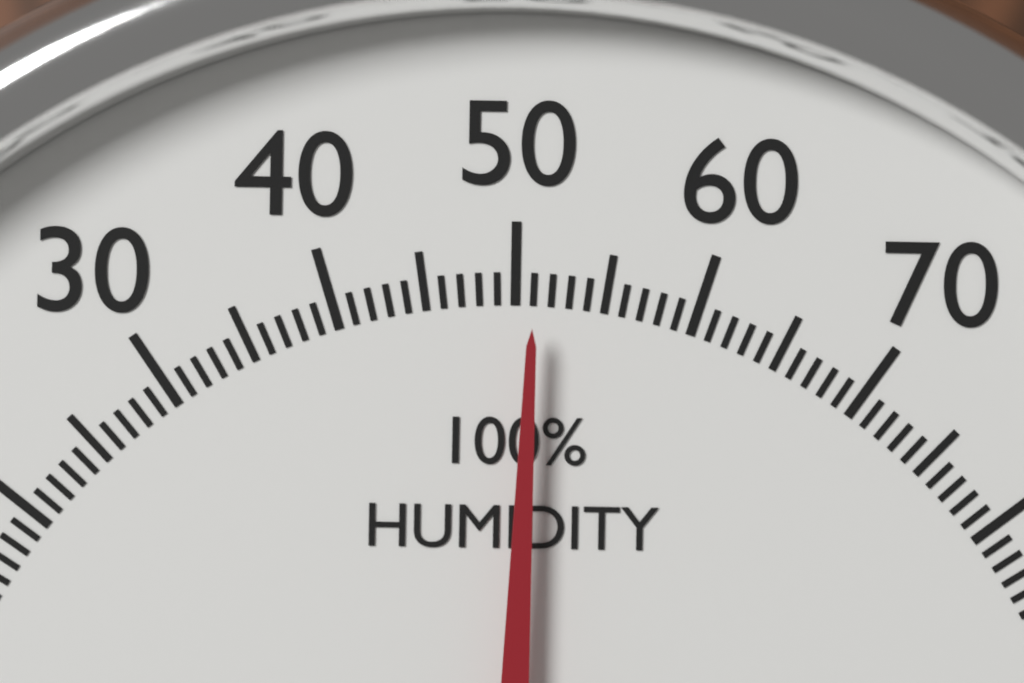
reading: 51 %
